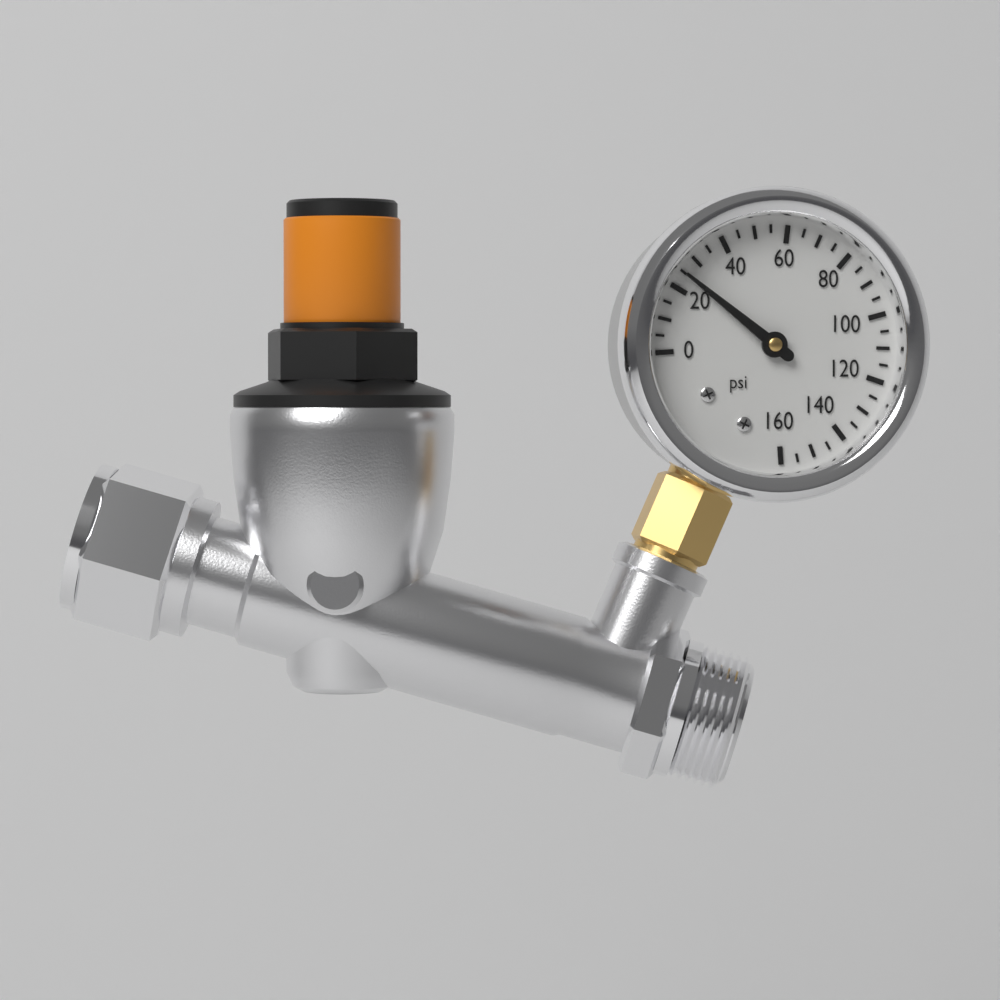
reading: 25 psi
